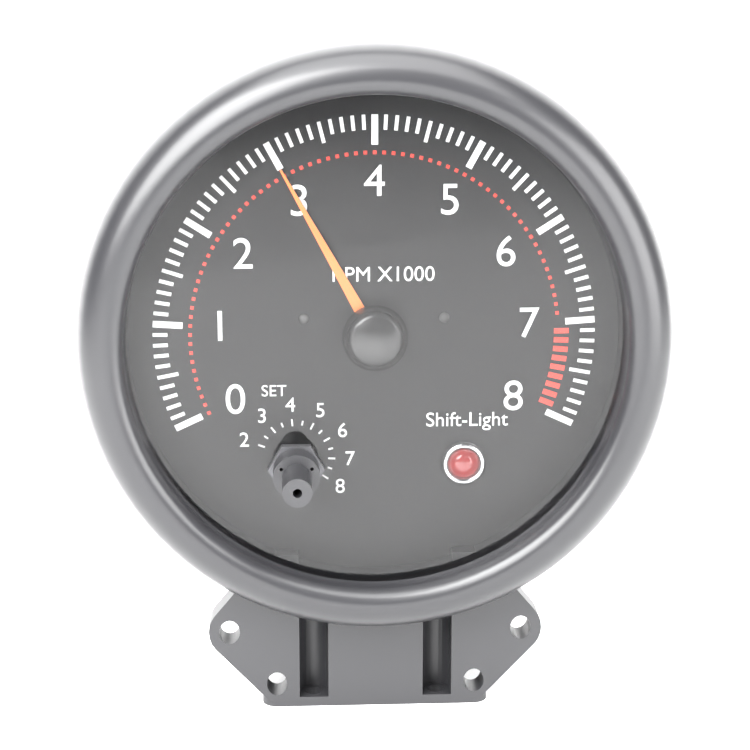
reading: 3.0 RPM x1000
